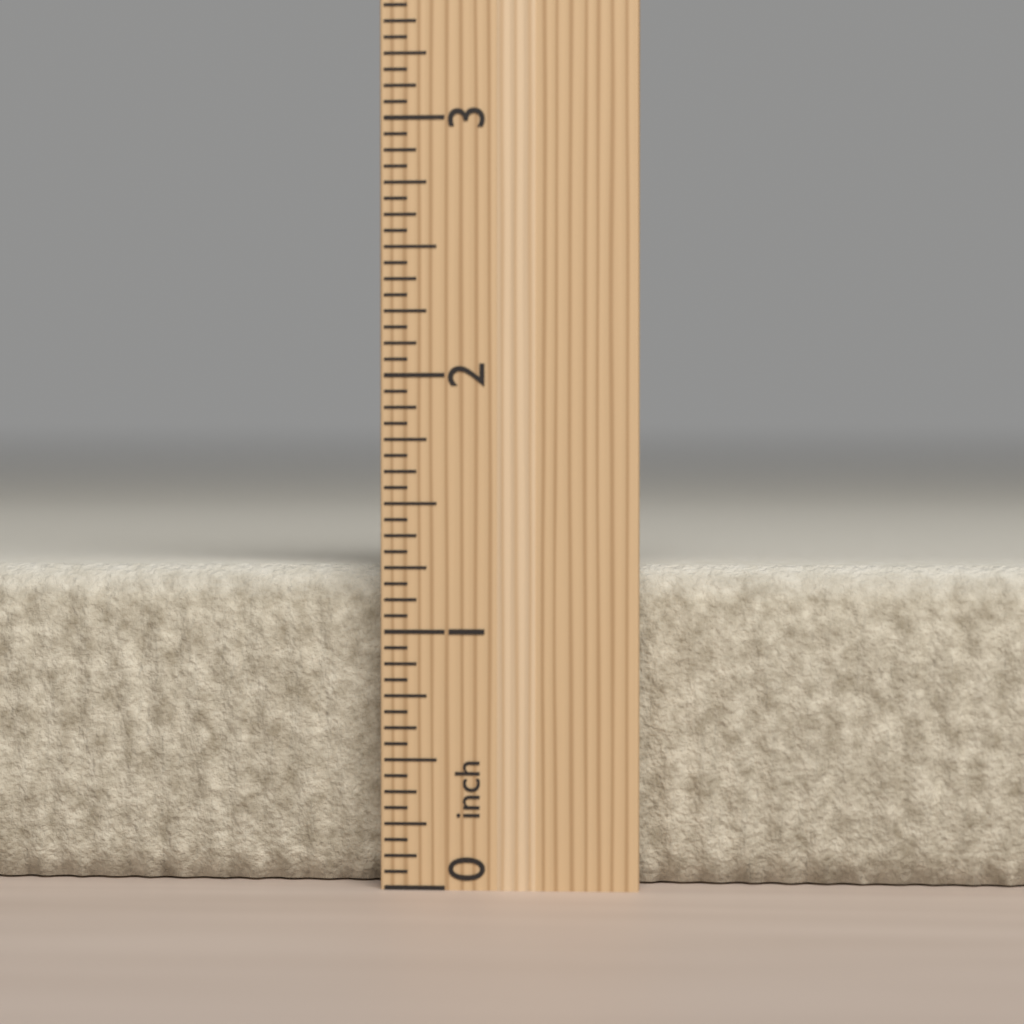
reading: 1.2500 inch
